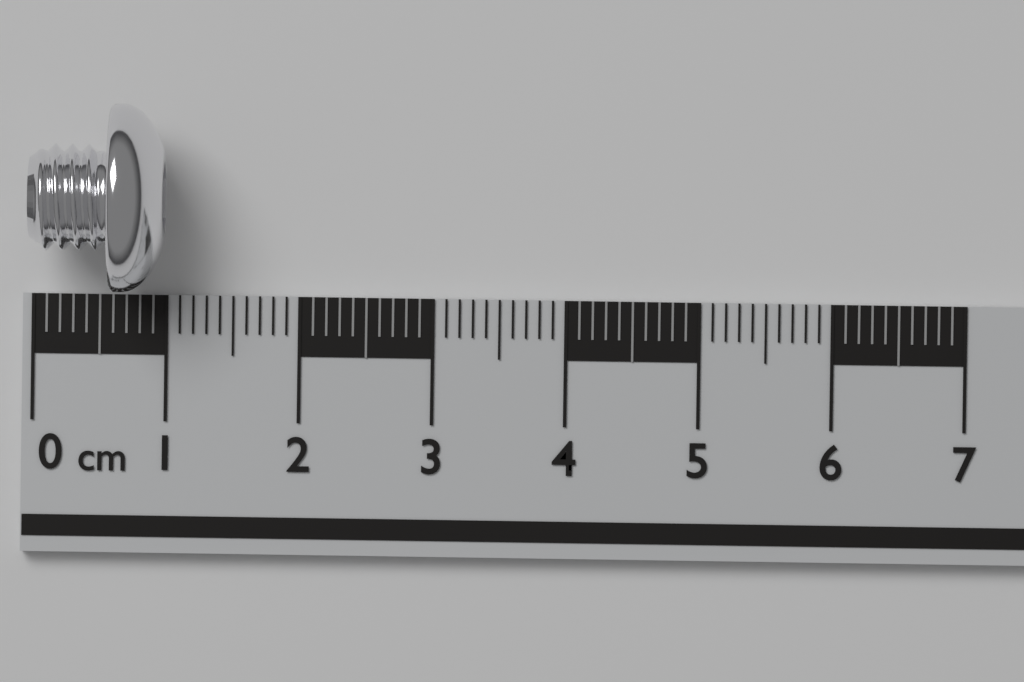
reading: 1.0 cm
